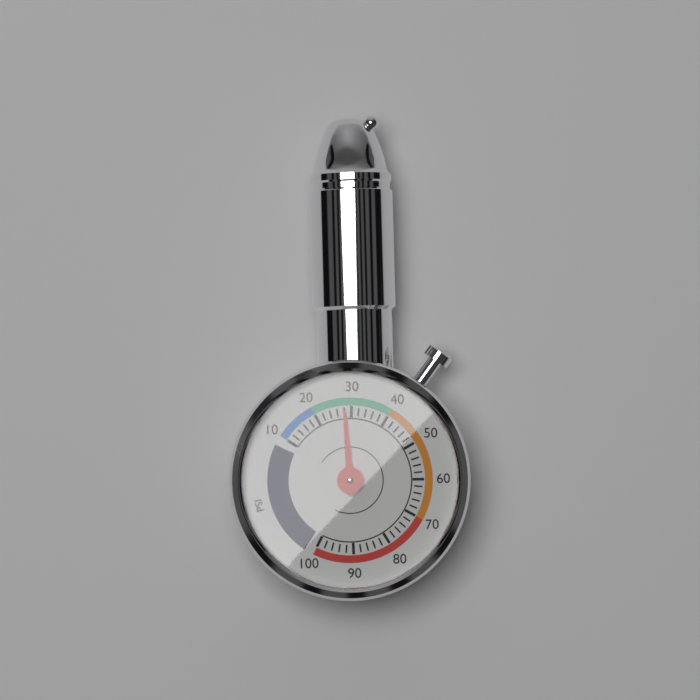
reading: 28 psi
